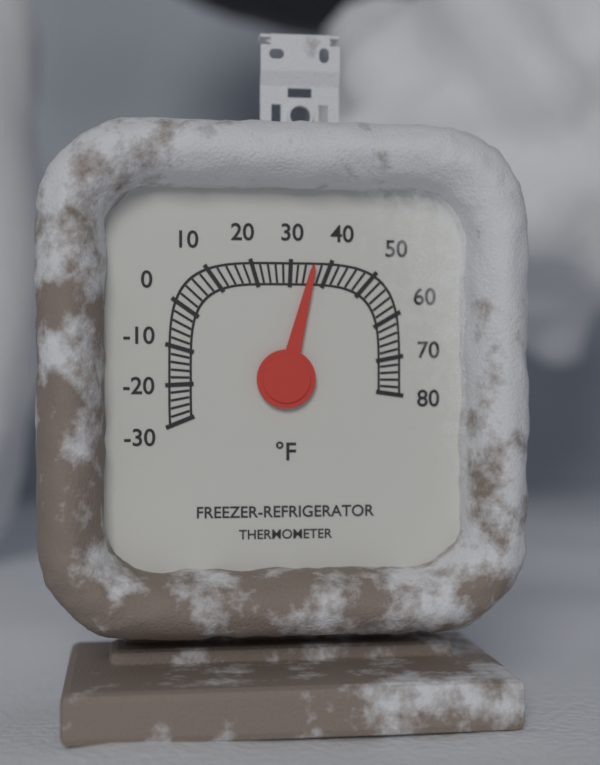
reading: 36 °F
